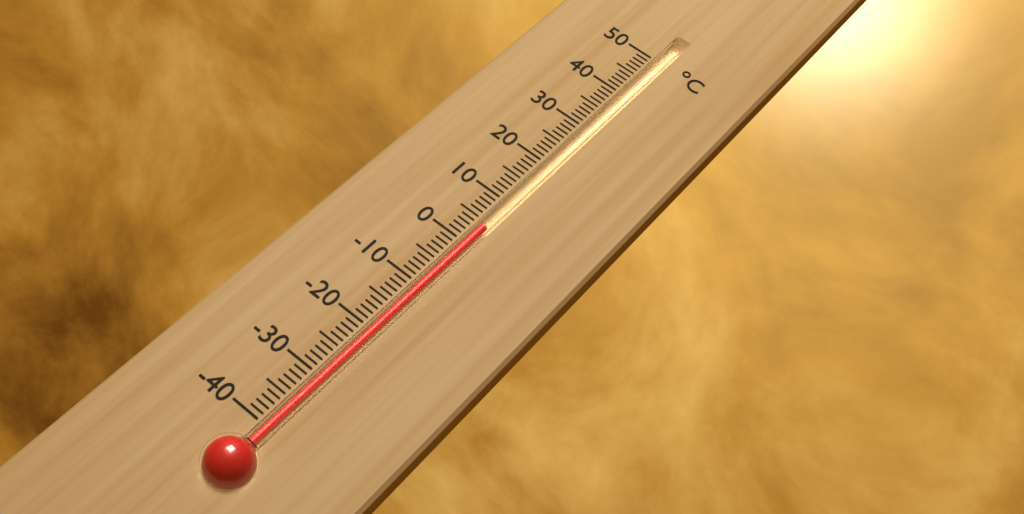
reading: 4 °C
